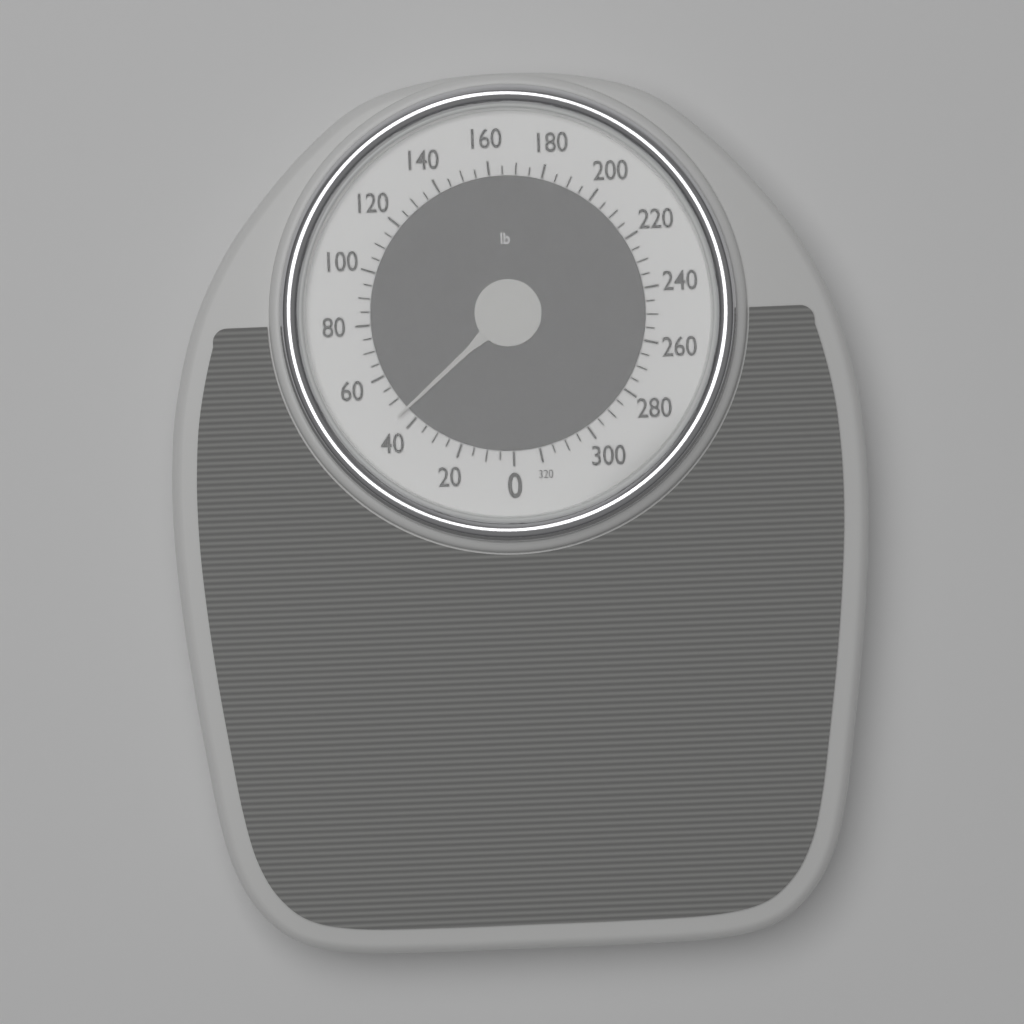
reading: 45 lb
